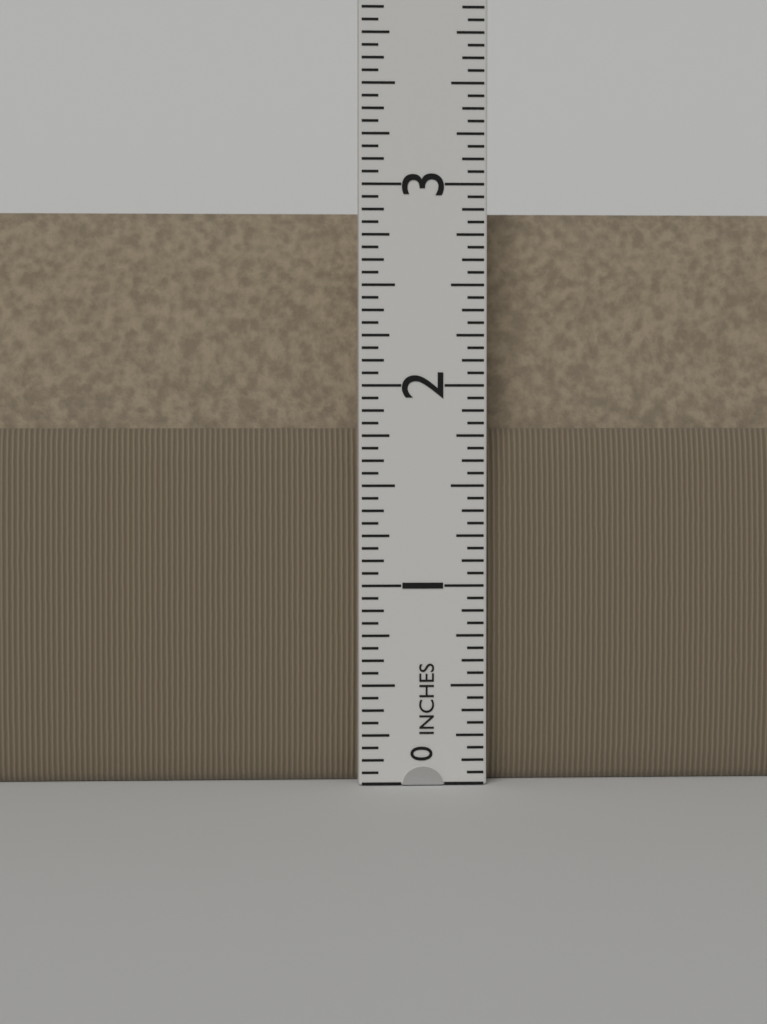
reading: 2.8750 in
